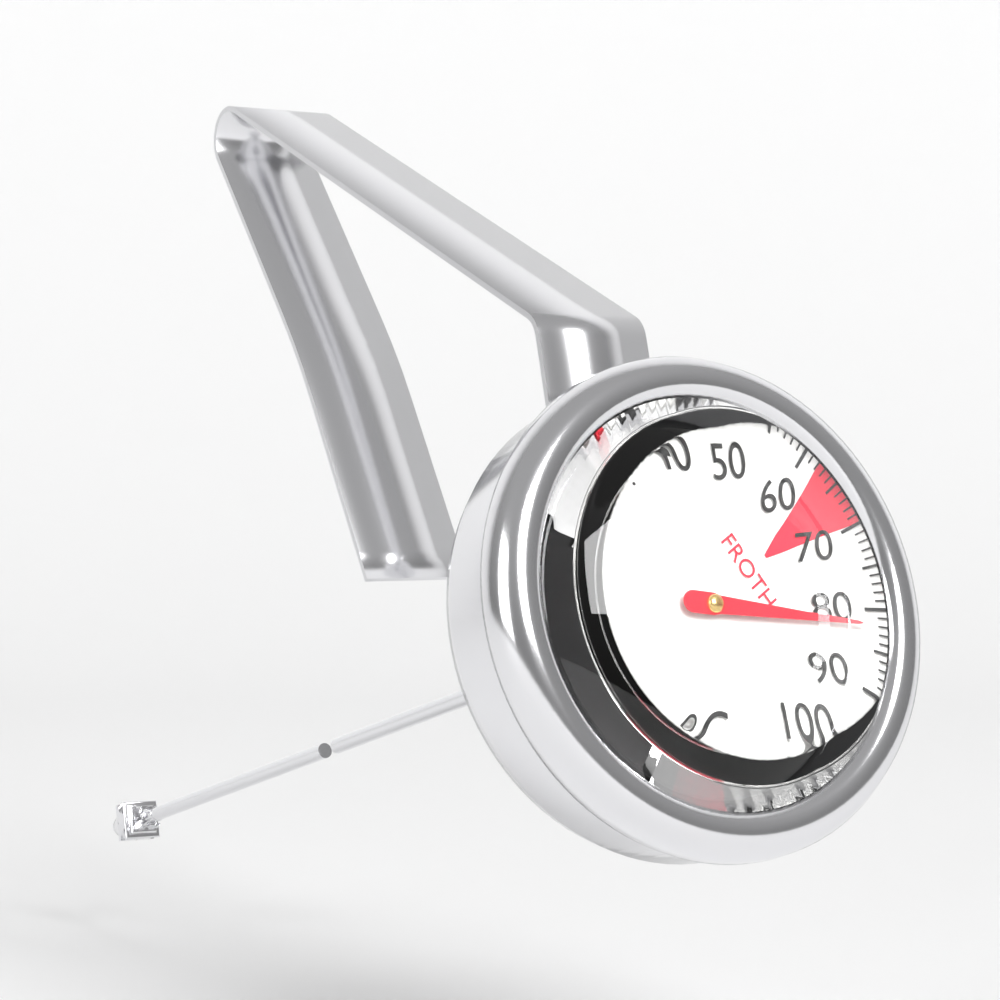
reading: 82 °C
